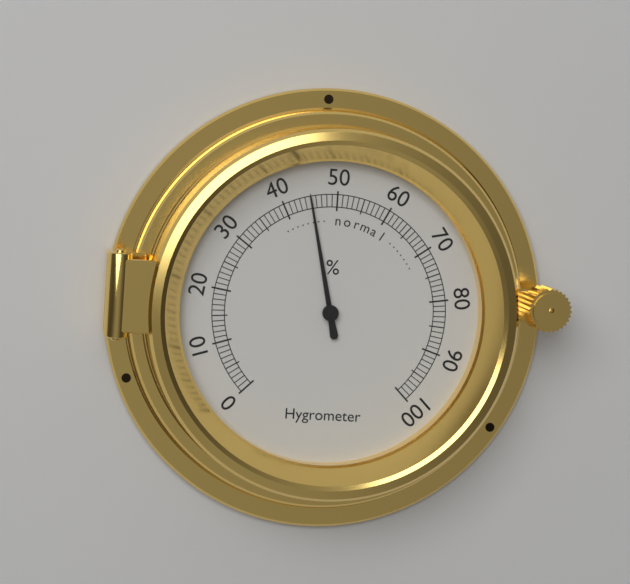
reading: 45 %
